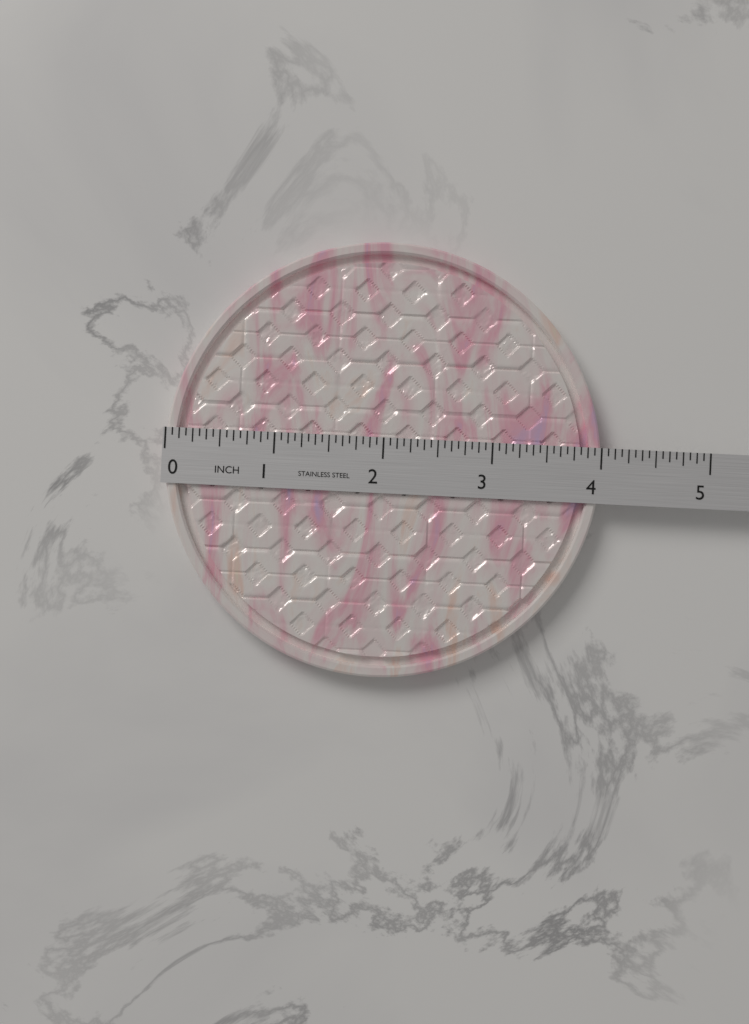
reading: 4.0000 in
